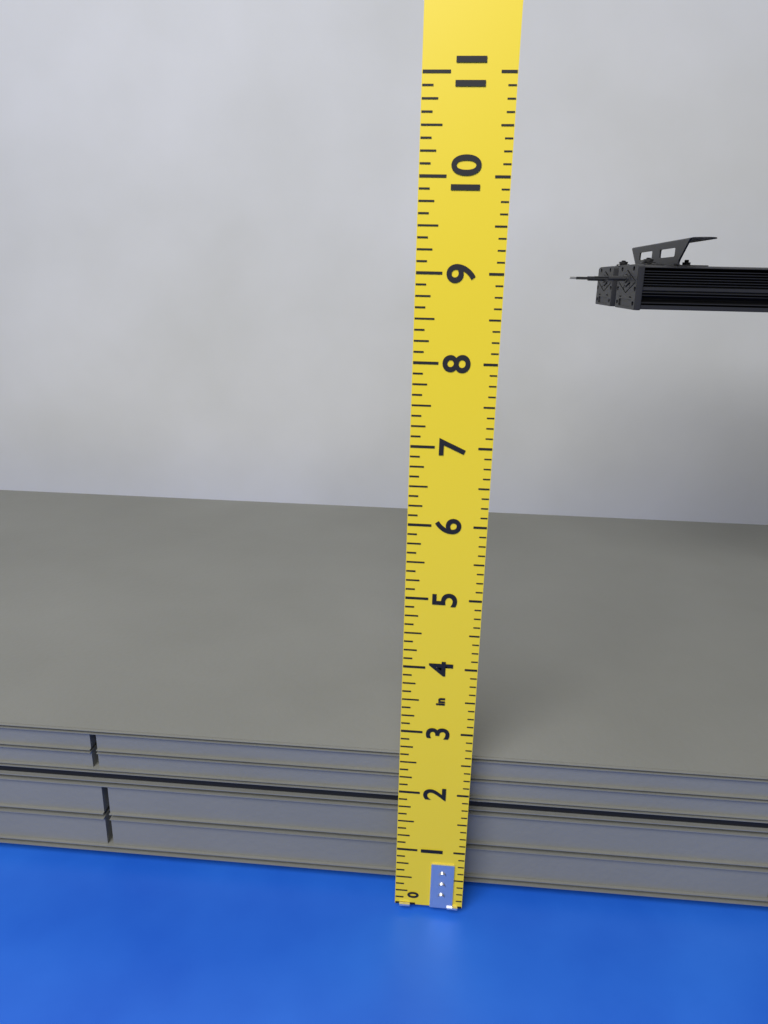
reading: 2.375 in
